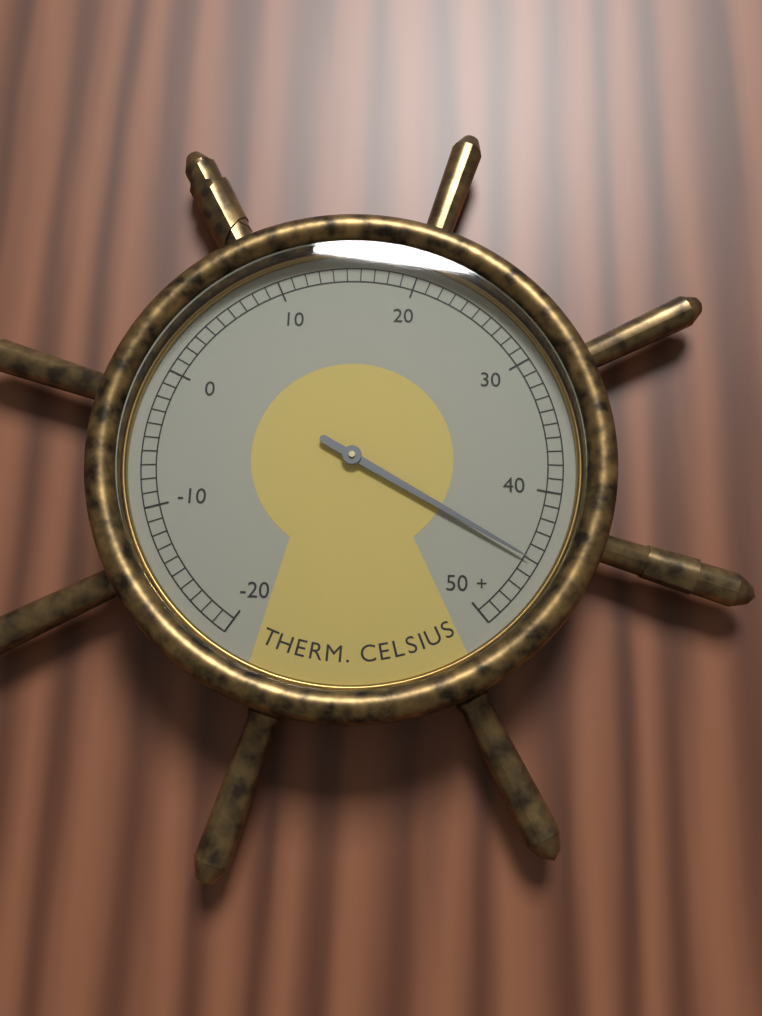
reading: 45 °C
